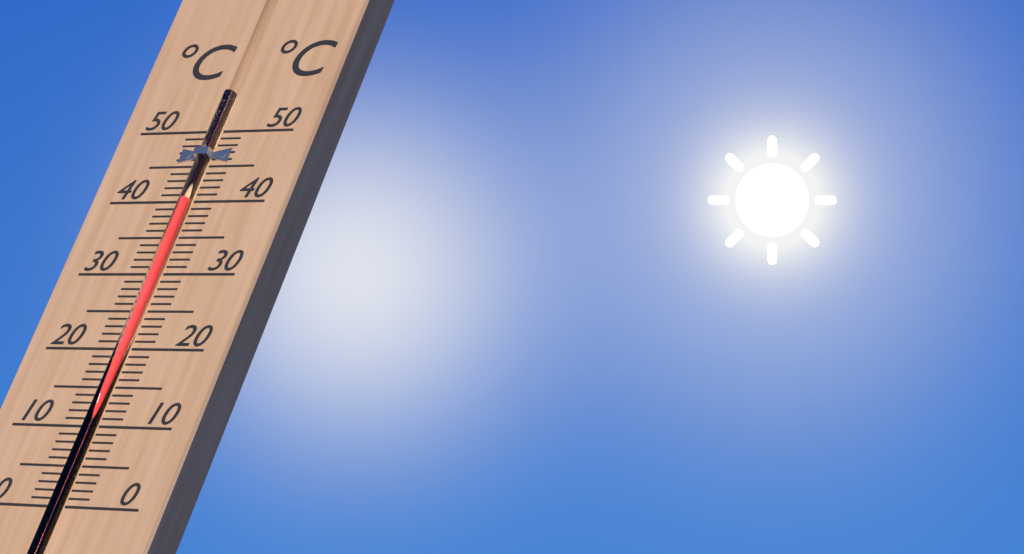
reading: 40 °C
